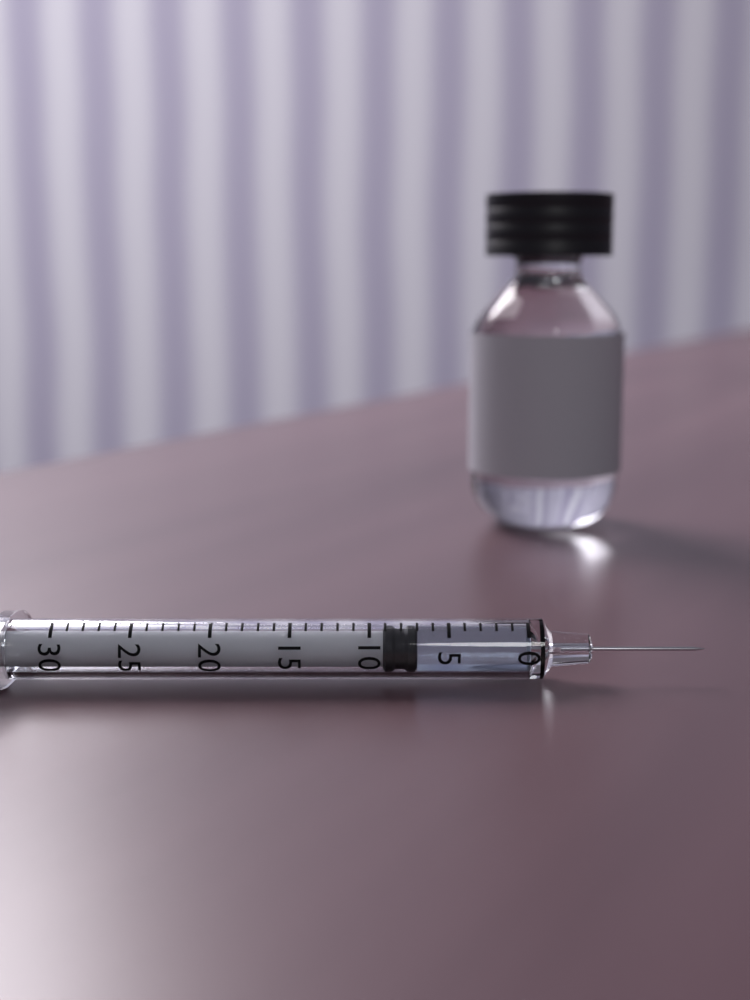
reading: 7 (no unit)
